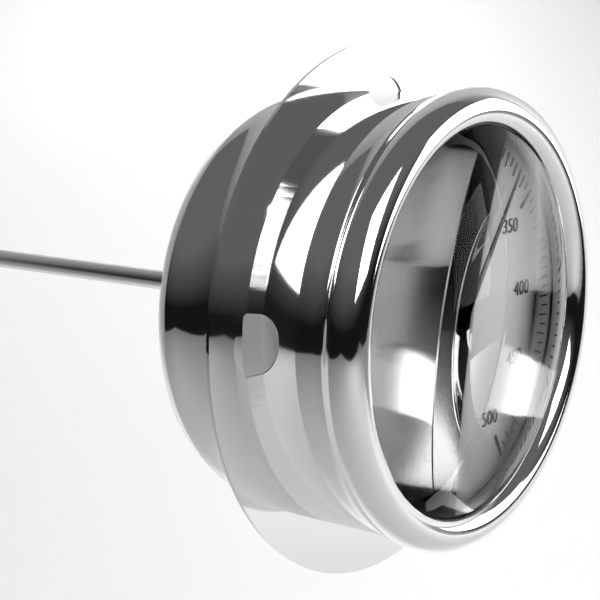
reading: 330 °F
